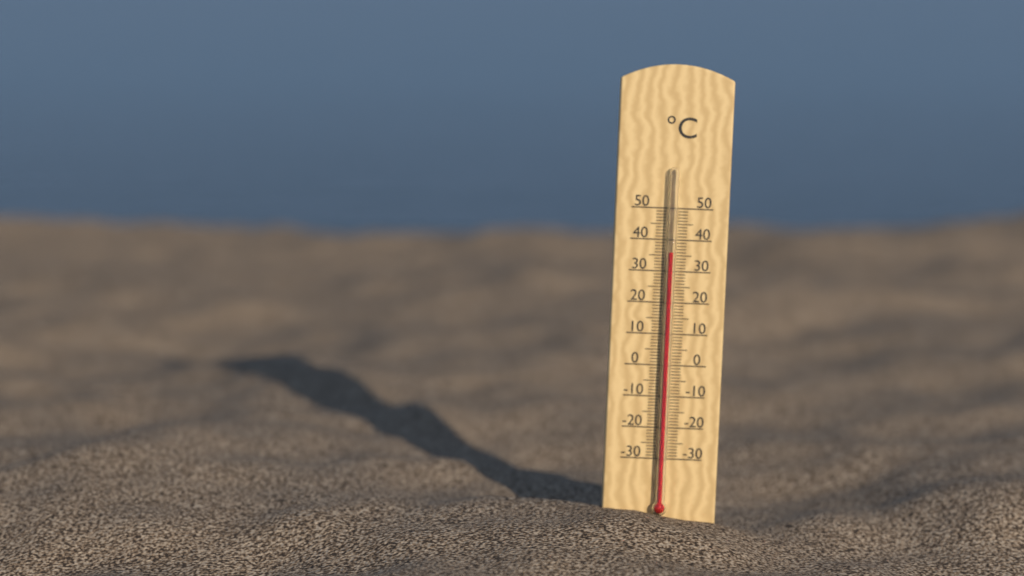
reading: 36 °C
